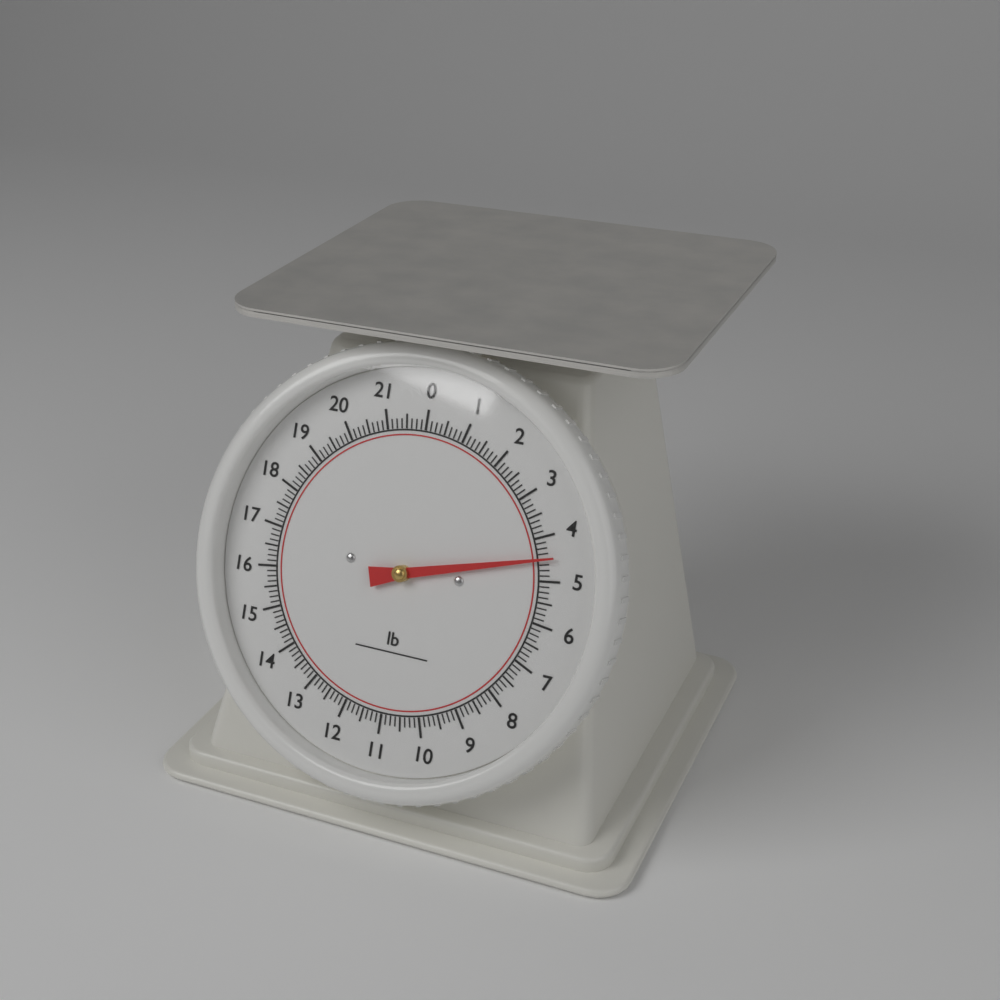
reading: 4.500 lb
